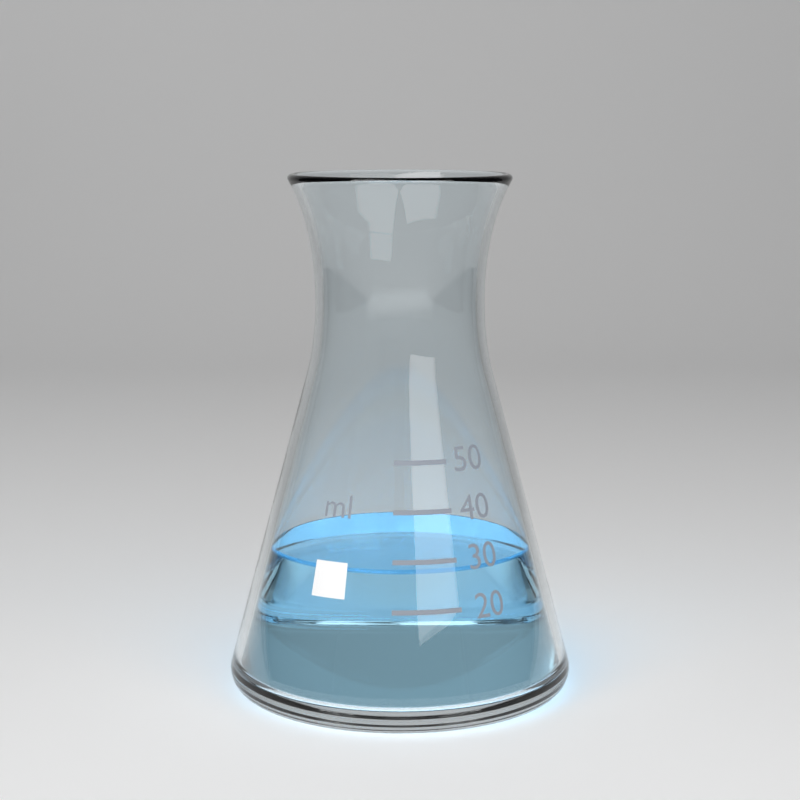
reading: 28 ml
